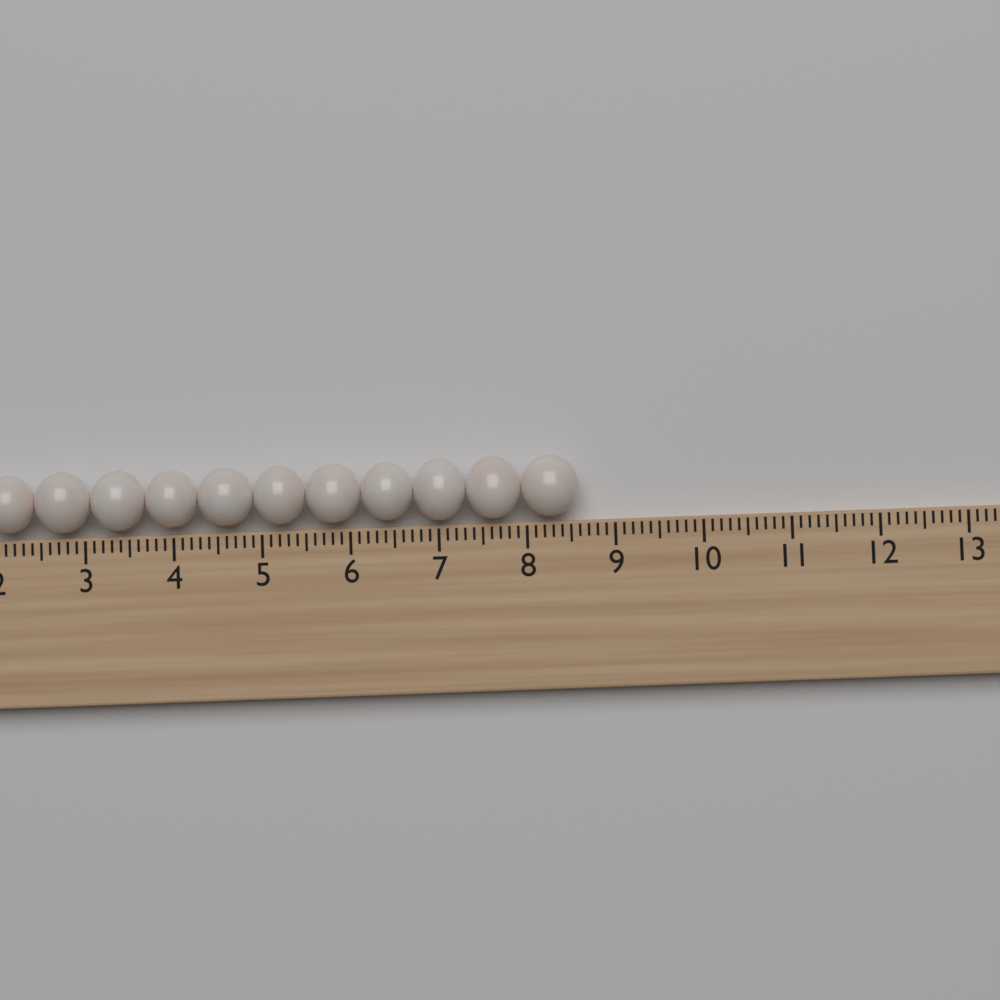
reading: 8.6 (no unit)
